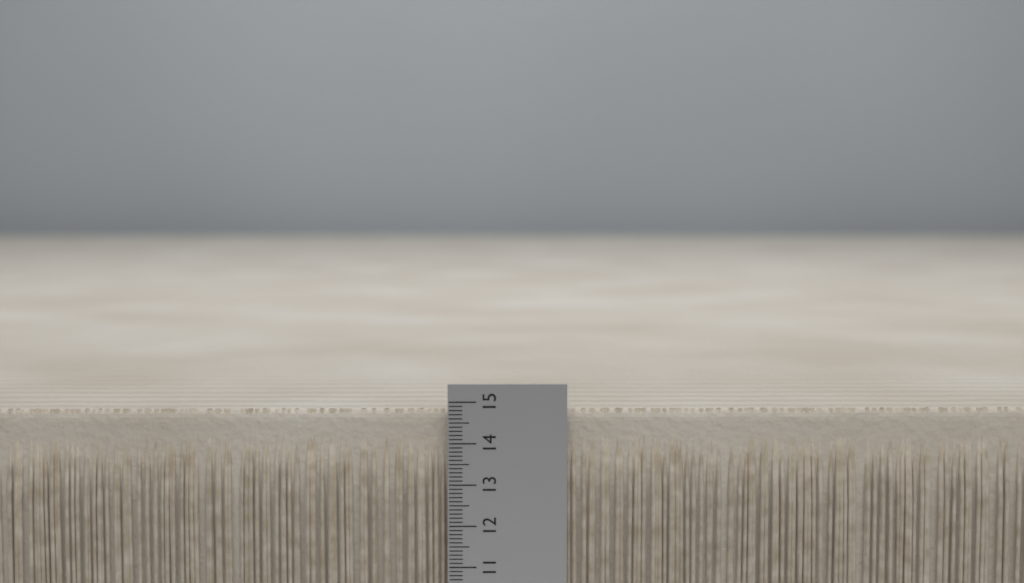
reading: 14.8 (no unit)
